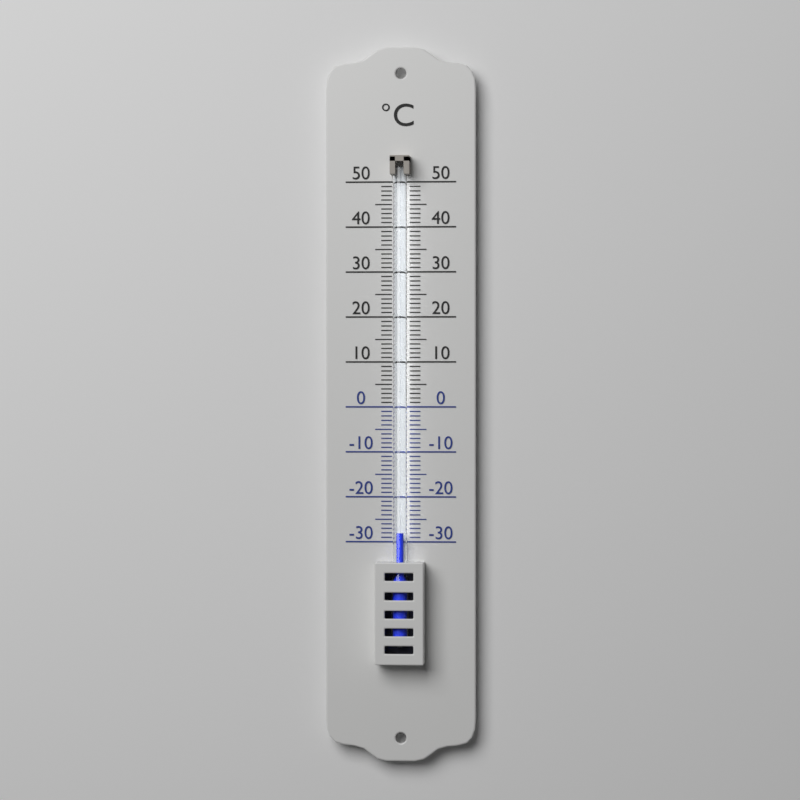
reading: -28 °C
